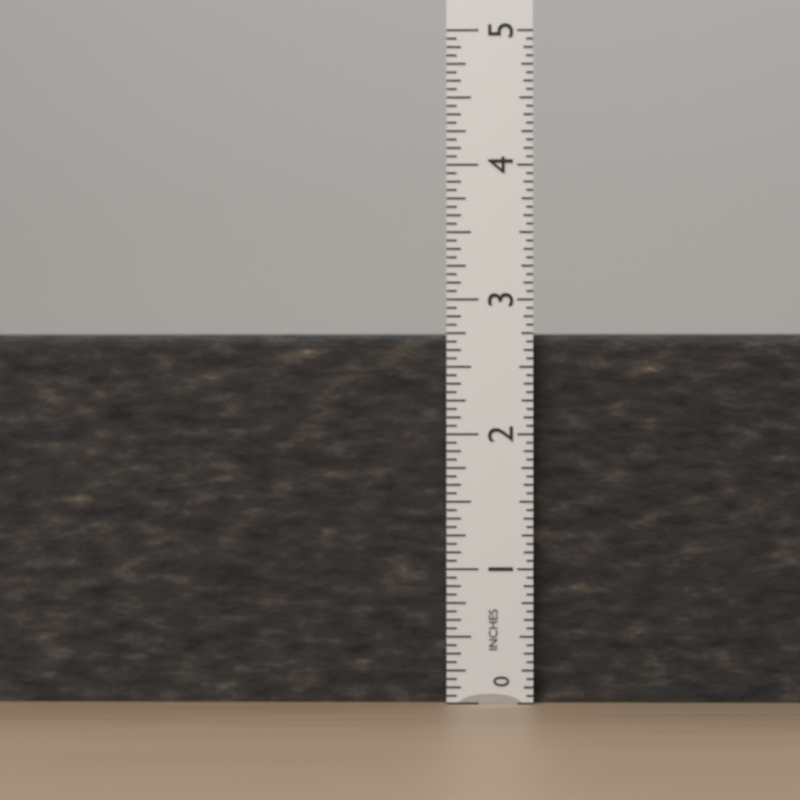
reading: 2.7500 in
